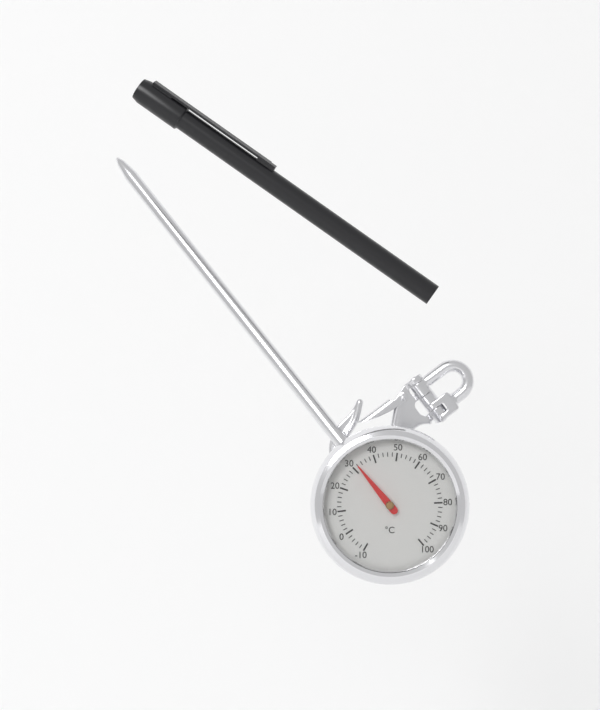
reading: 32 °C
